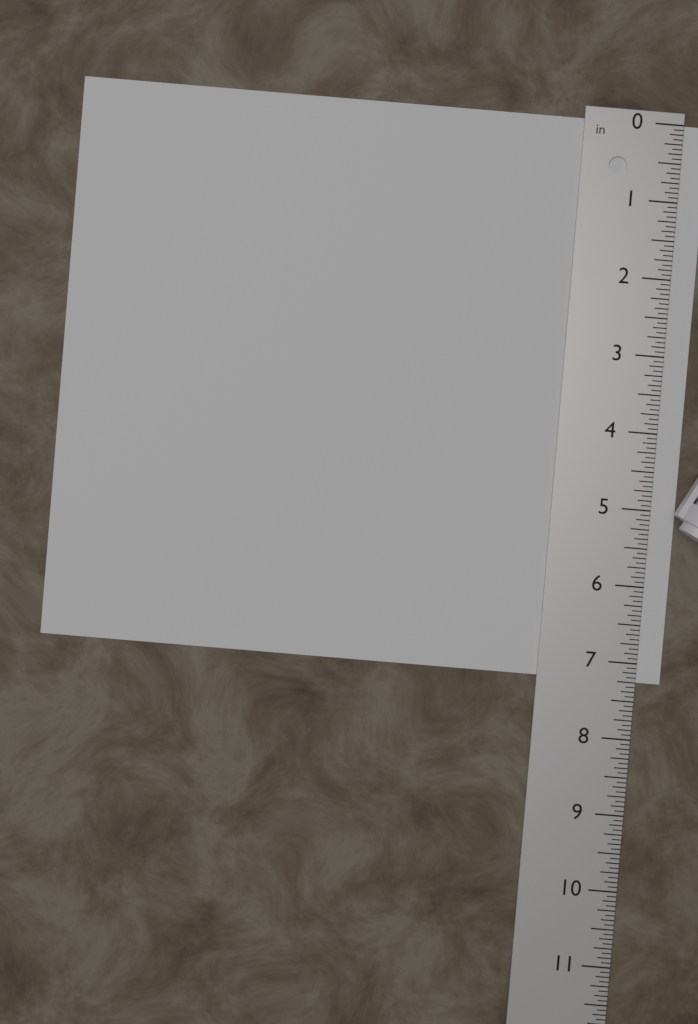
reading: 7.2500 in
